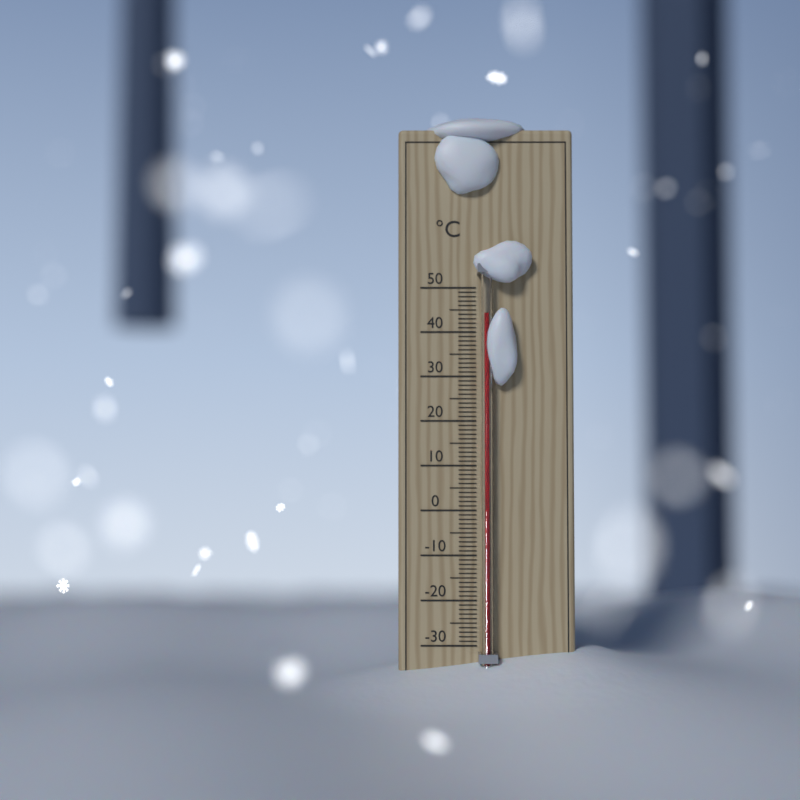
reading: 44 °C
